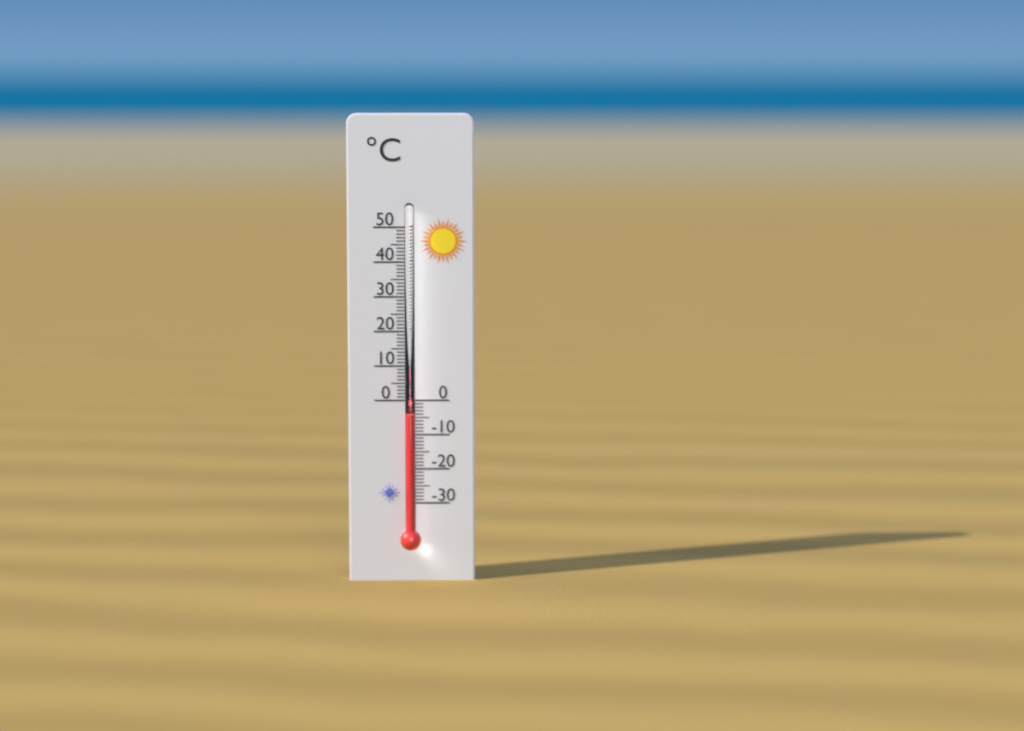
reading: -4 °C
